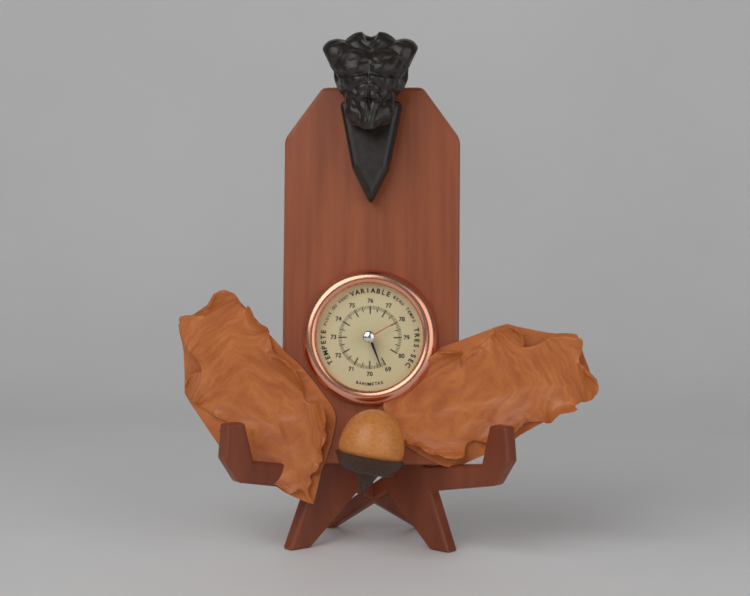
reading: 69.3 (no unit)
